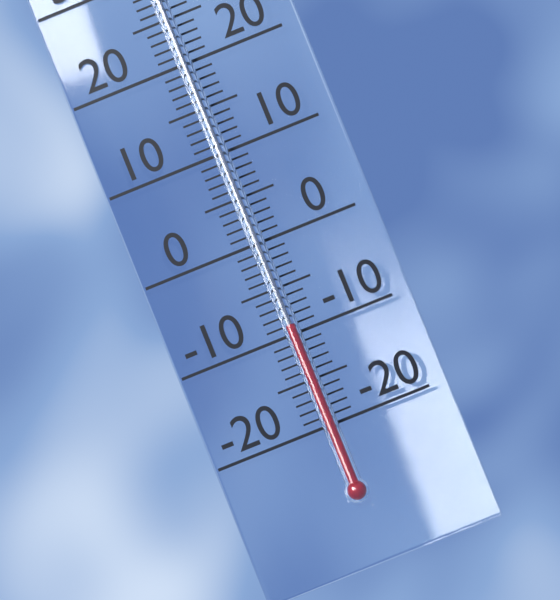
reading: -9 °C
